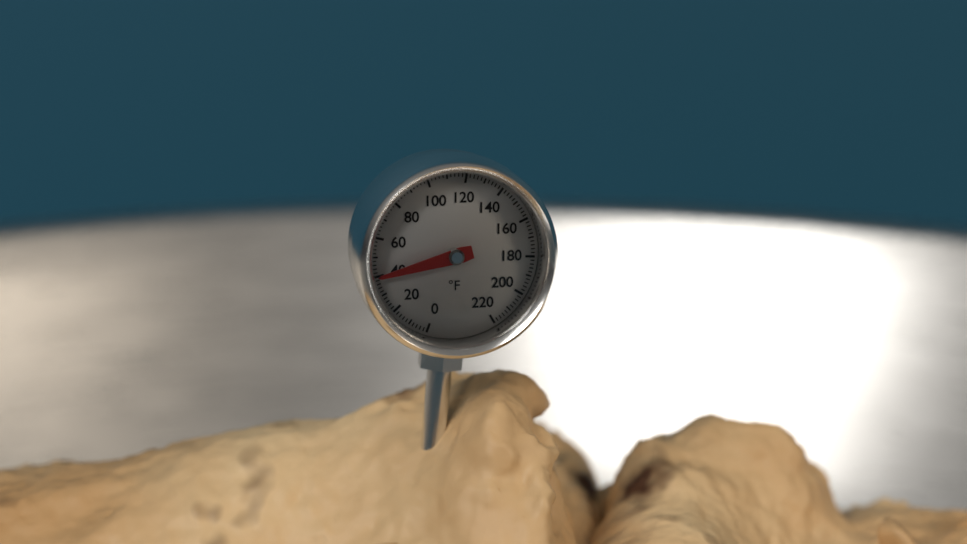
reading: 40 °F
